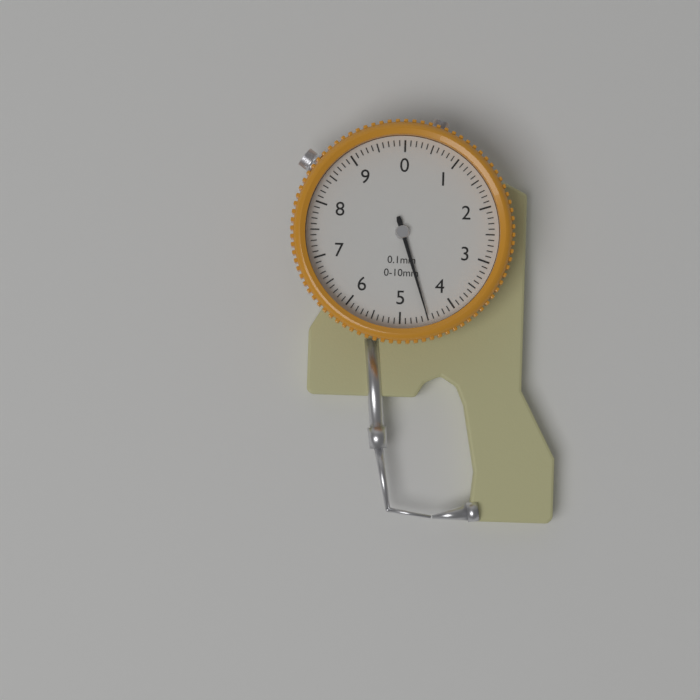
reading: 4.5 mm
